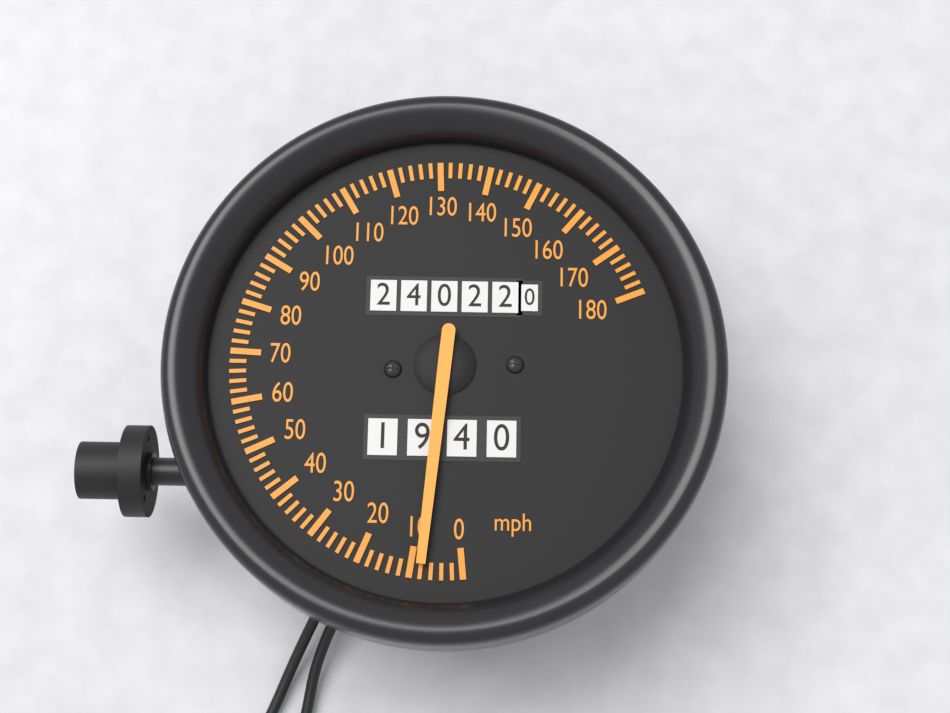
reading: 8 mph
